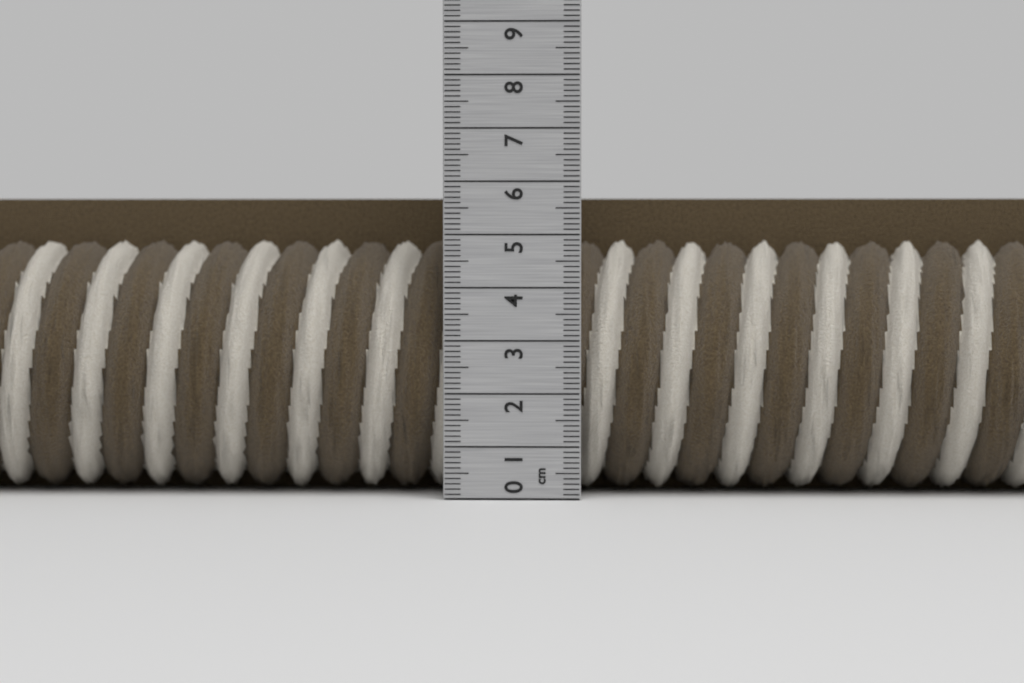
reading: 5.7 cm
